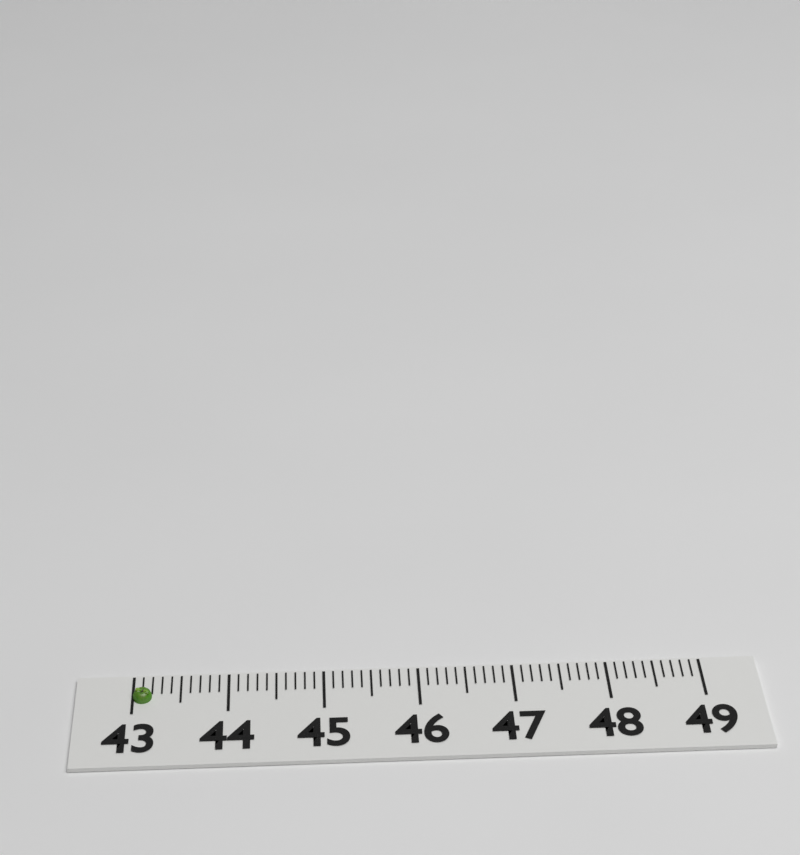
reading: 43.2 (no unit)
